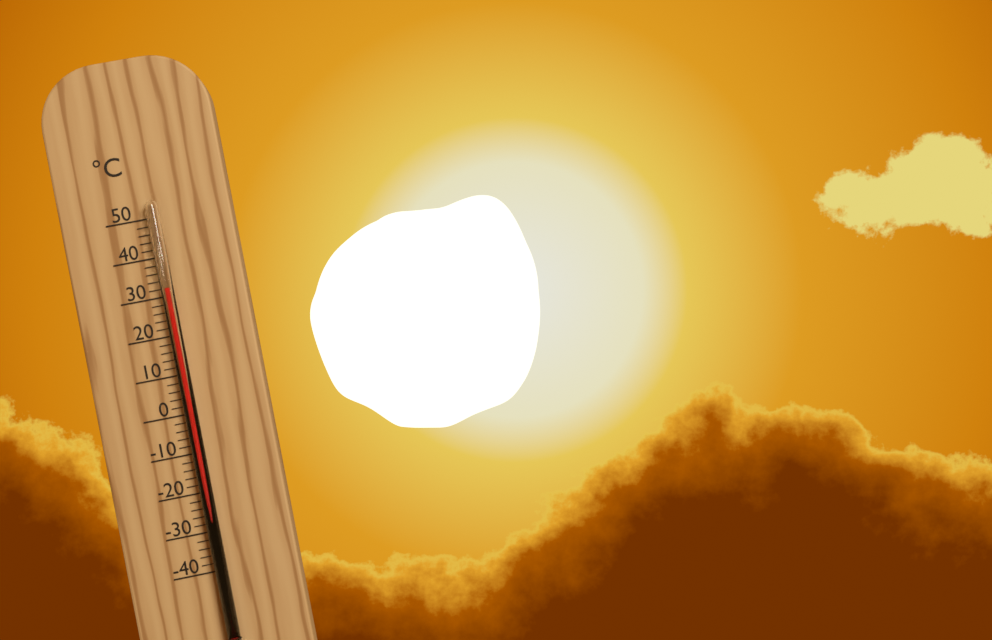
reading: 32 °C
